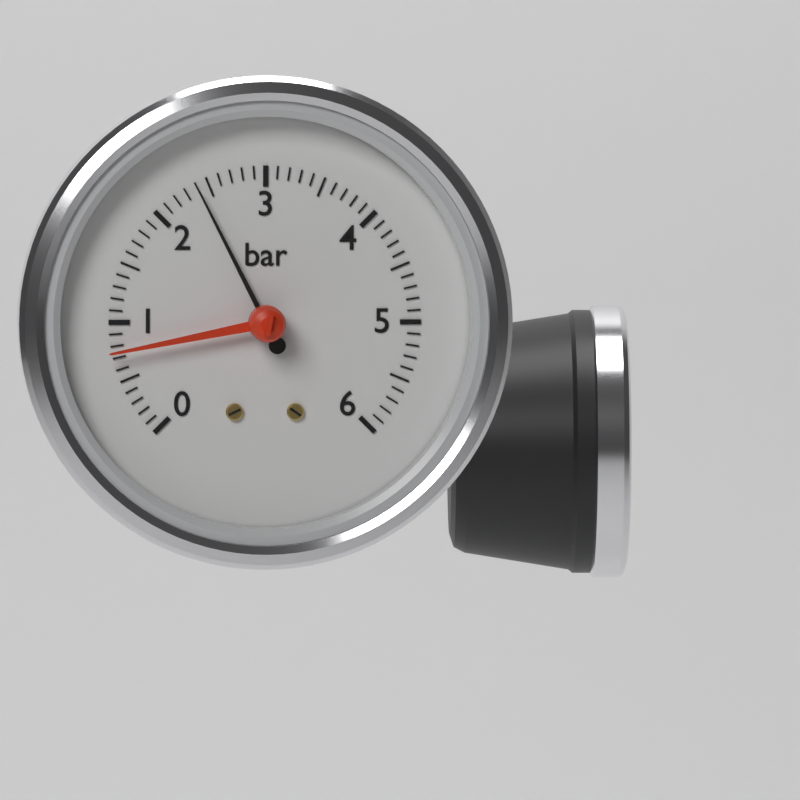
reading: 2.4 bar
